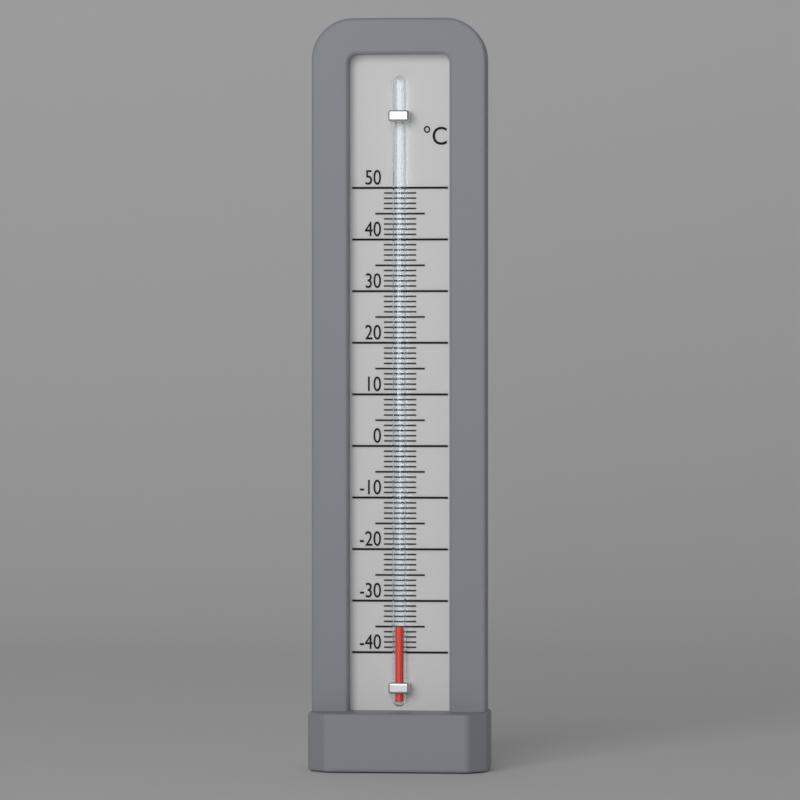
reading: -35 °C
